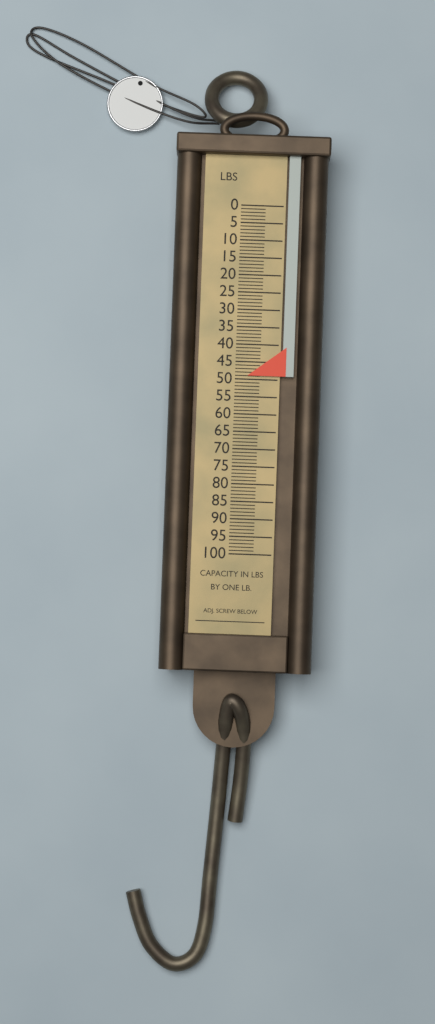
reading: 49 lb
